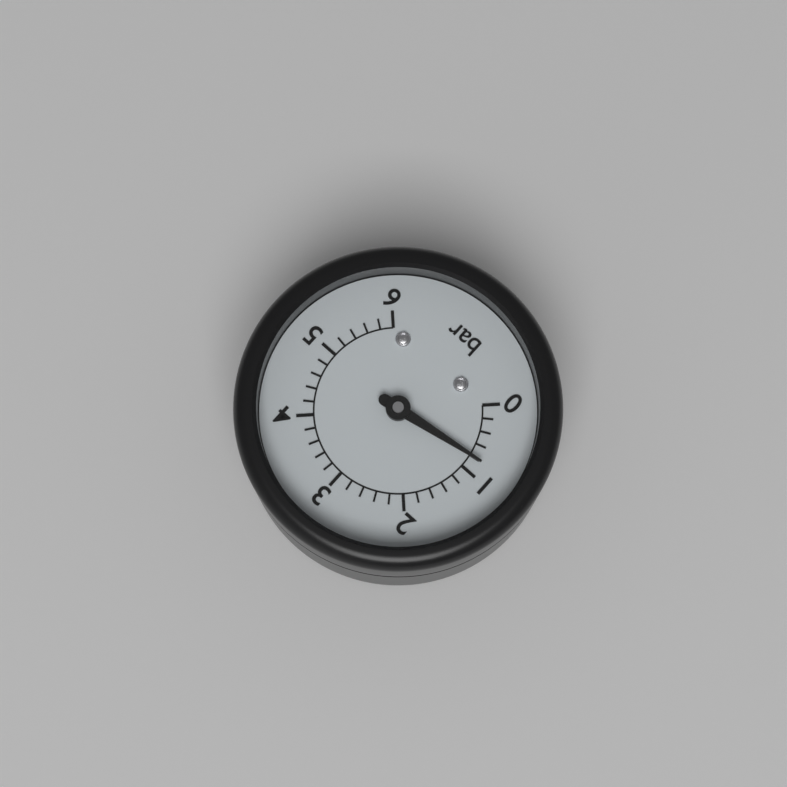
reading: 0.8 bar
